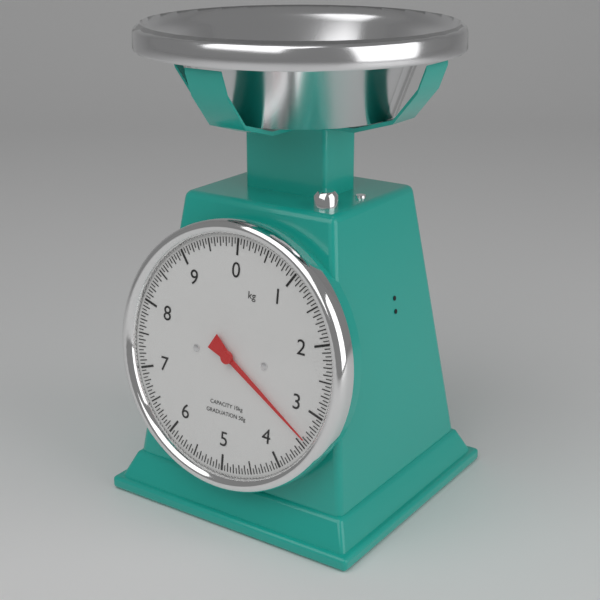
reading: 3.40 kg
